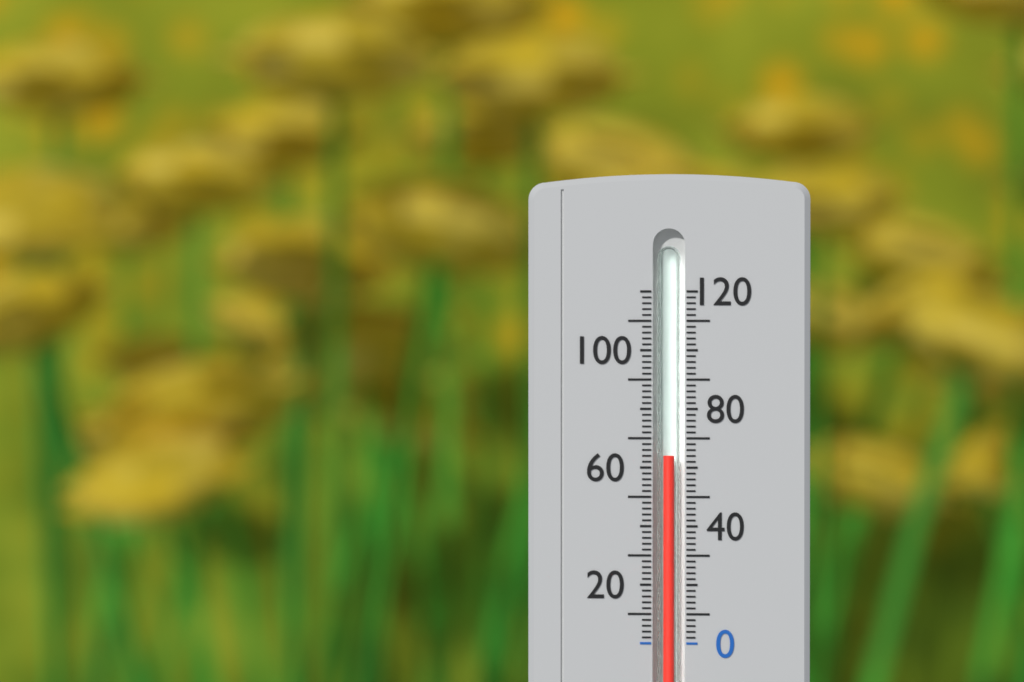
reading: 64 (no unit)
